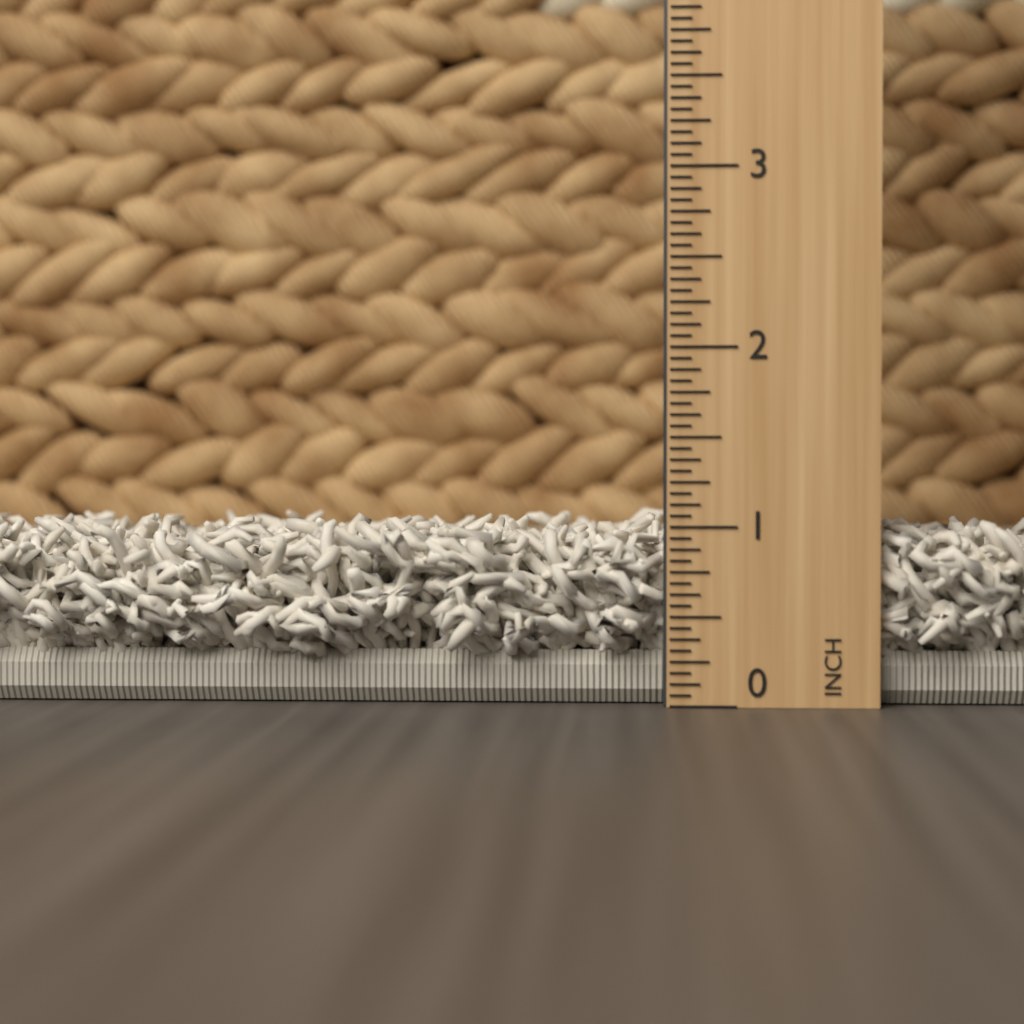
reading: 1.0625 in
